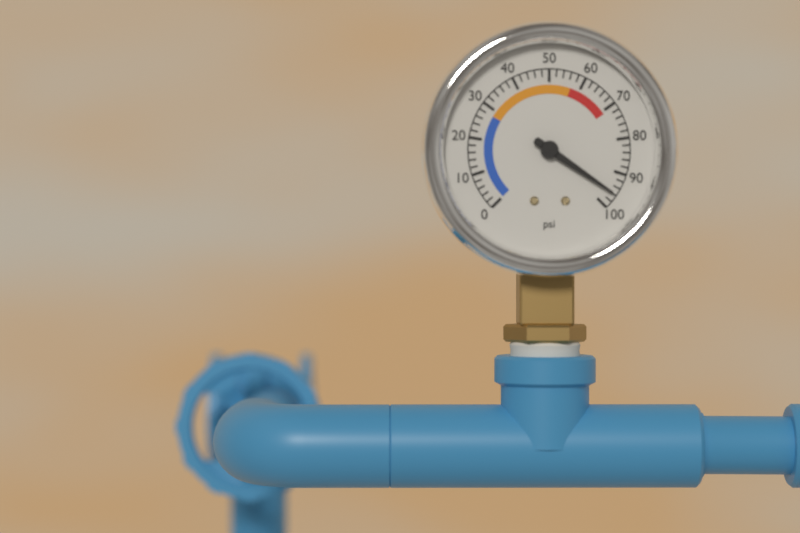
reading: 96 psi
